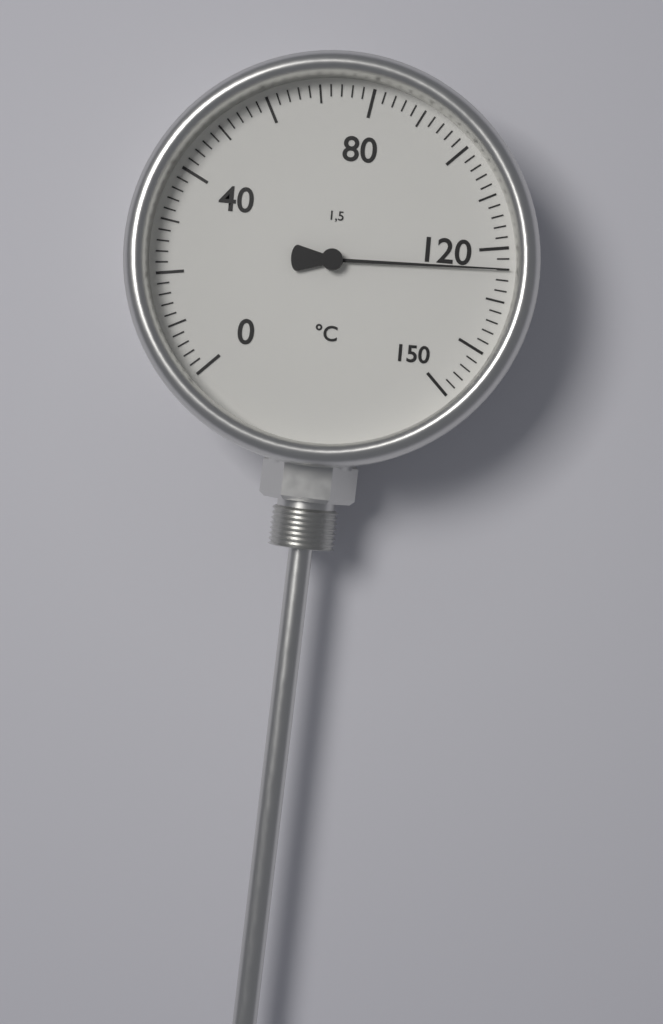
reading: 124 °C
